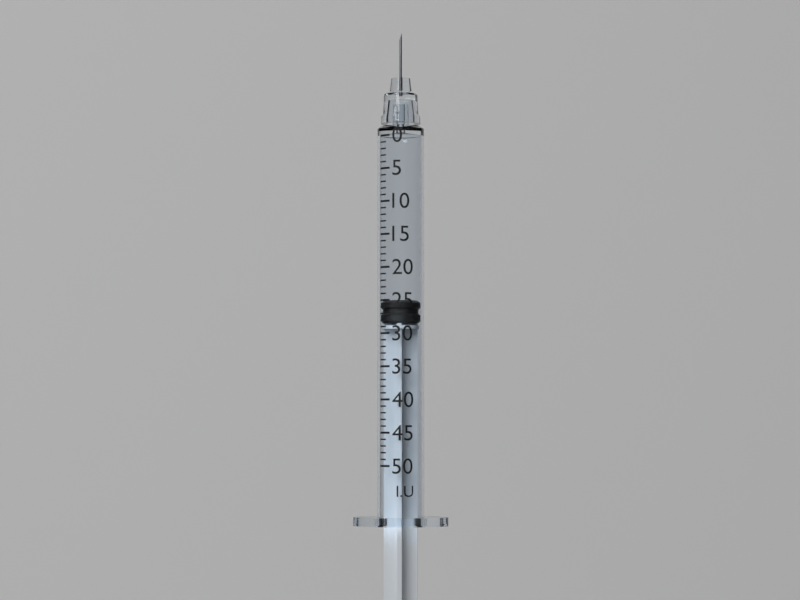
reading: 25 I.U.
